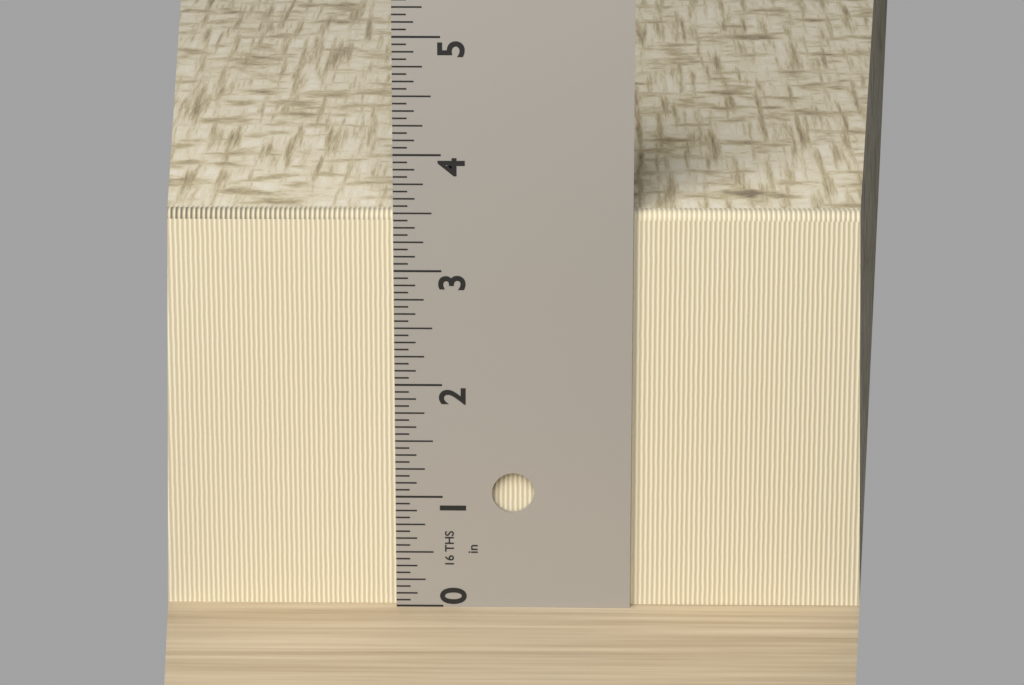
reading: 3.5000 in
